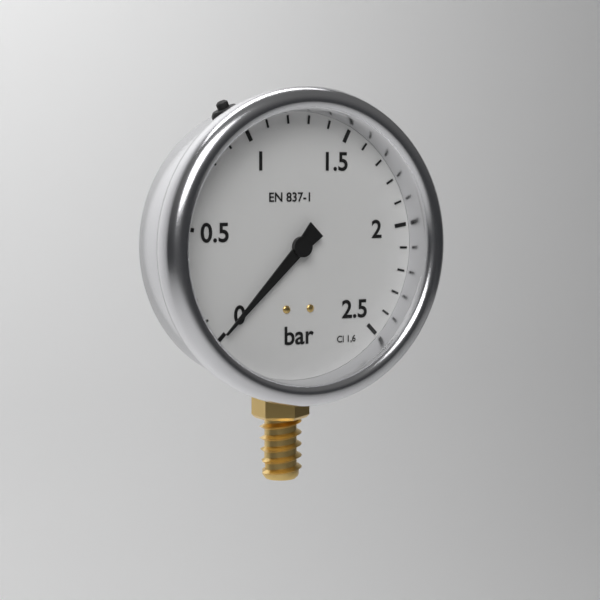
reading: 0.0 bar
